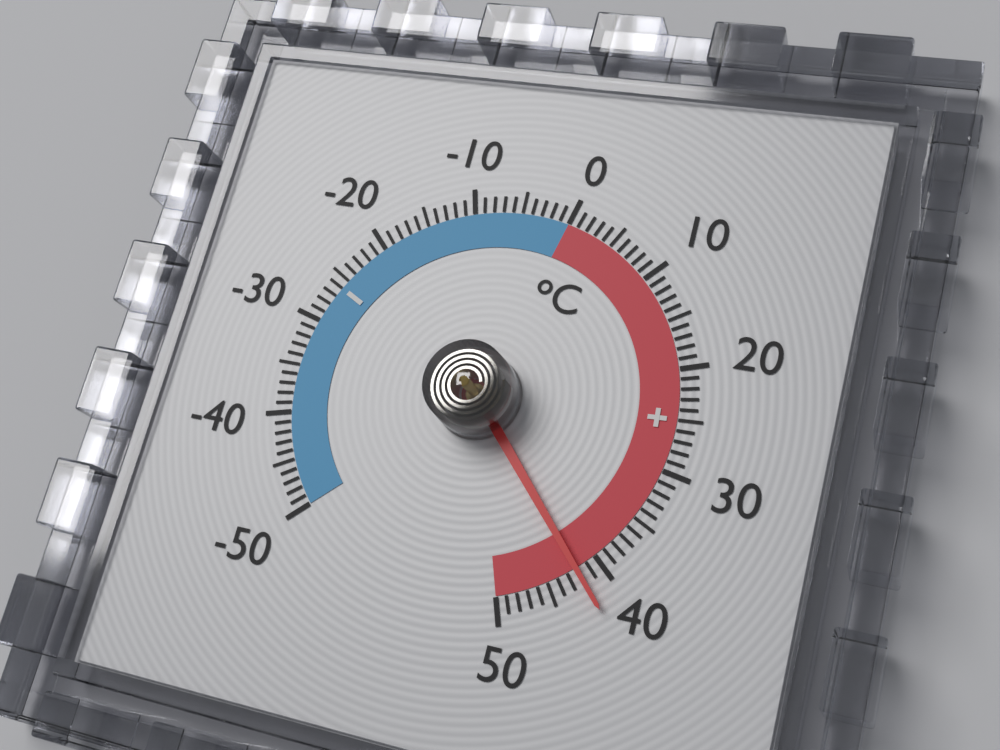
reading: 42 °C
